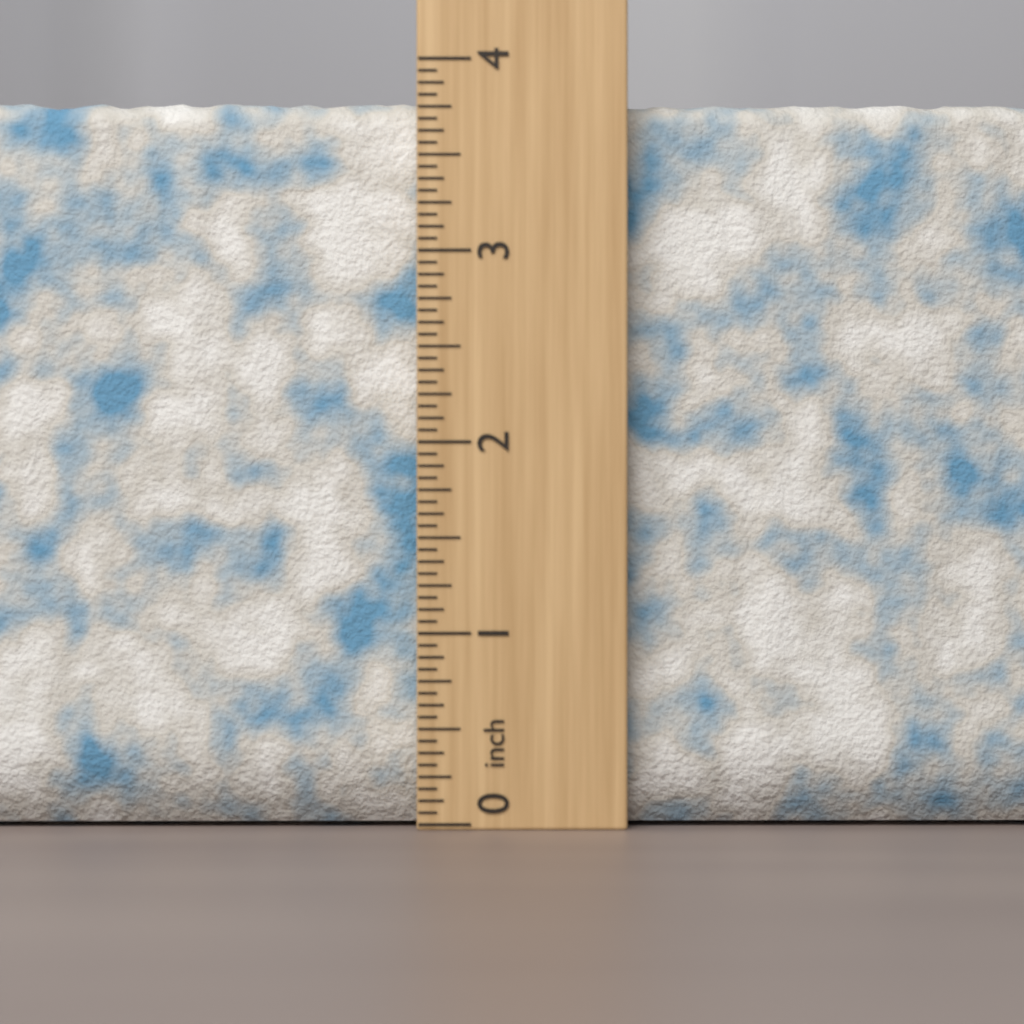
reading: 3.8125 inch
